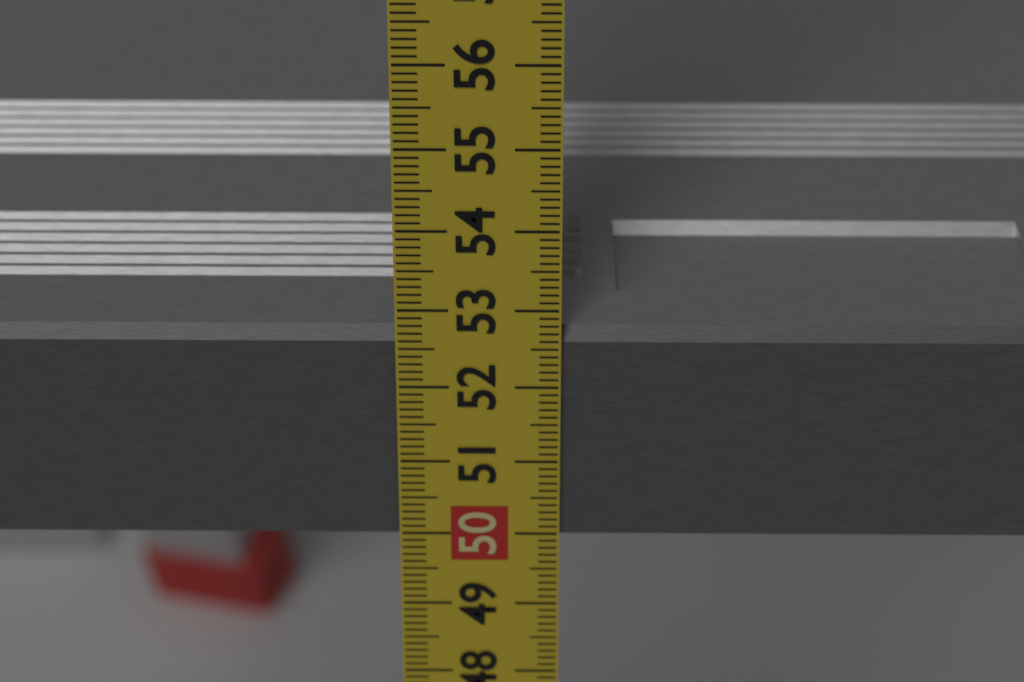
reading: 52.7 cm
